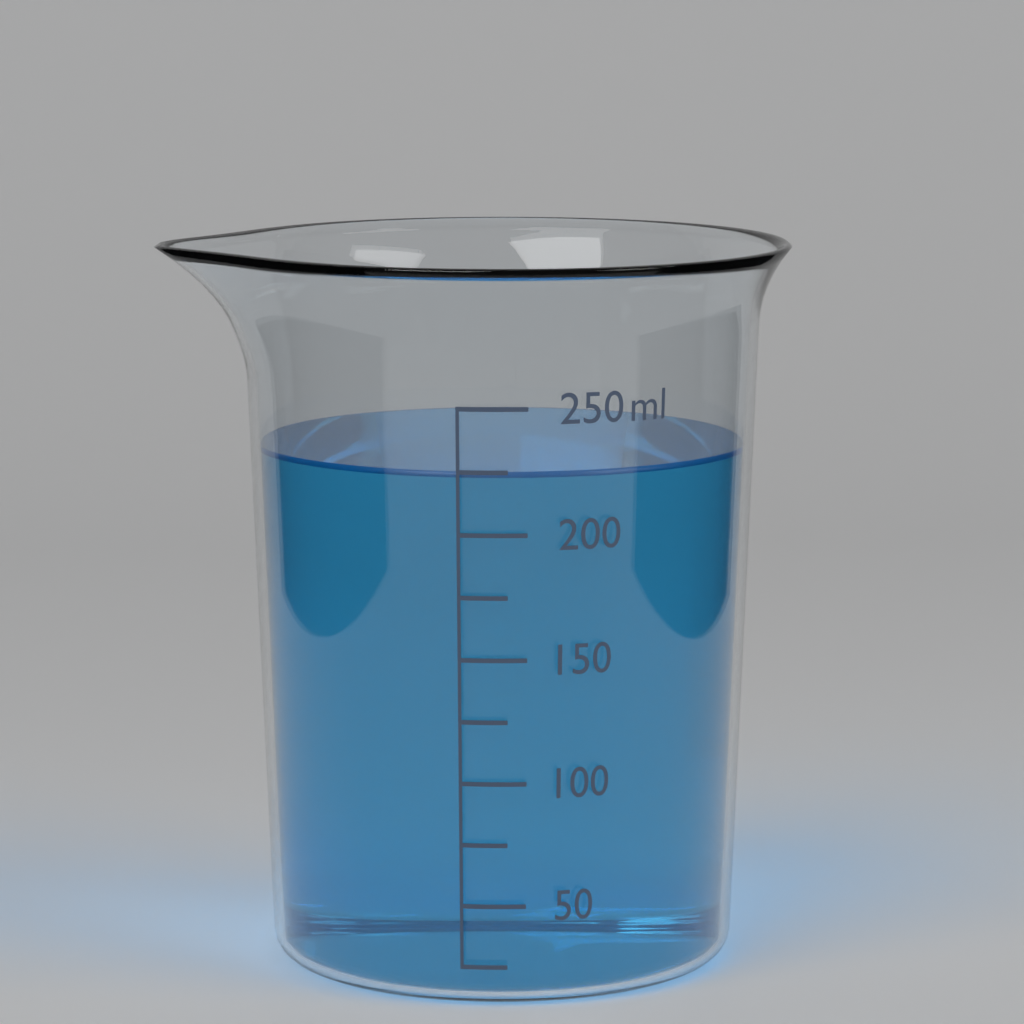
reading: 225 ml
